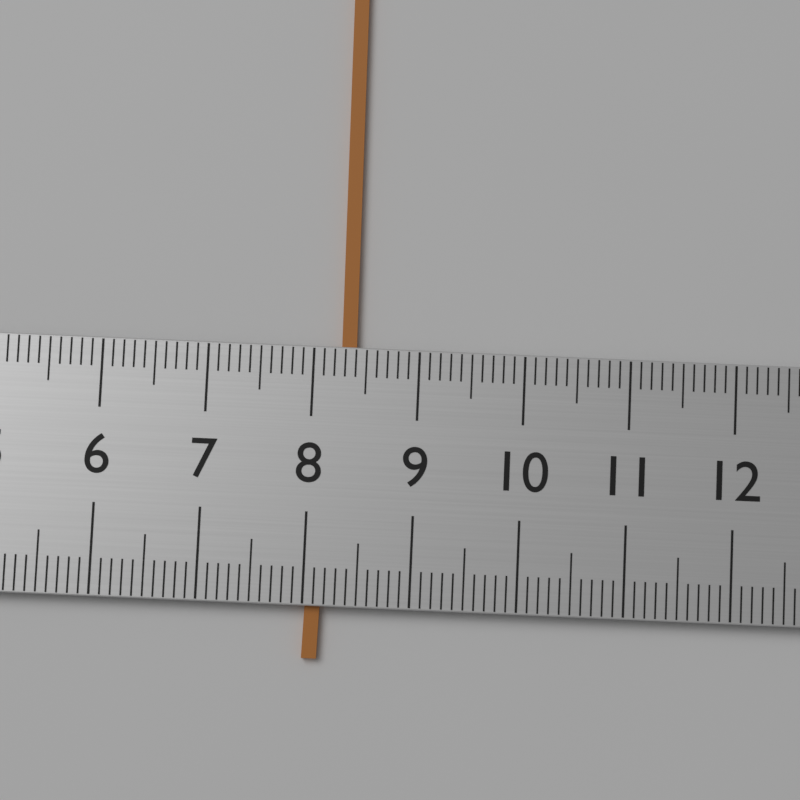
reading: 8.4 (no unit)
